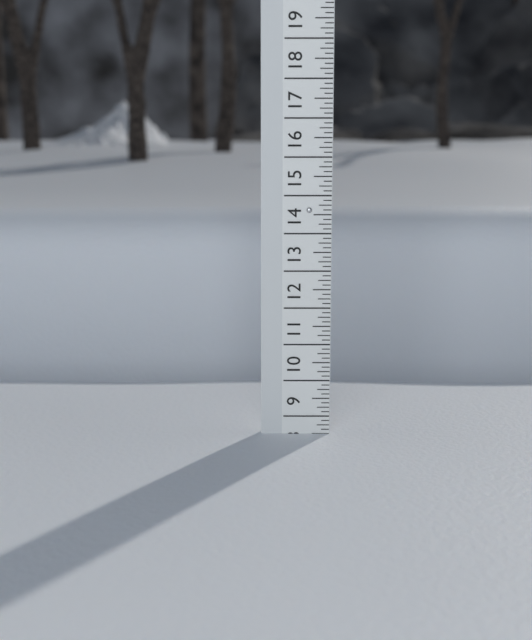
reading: 8.500 (no unit)
